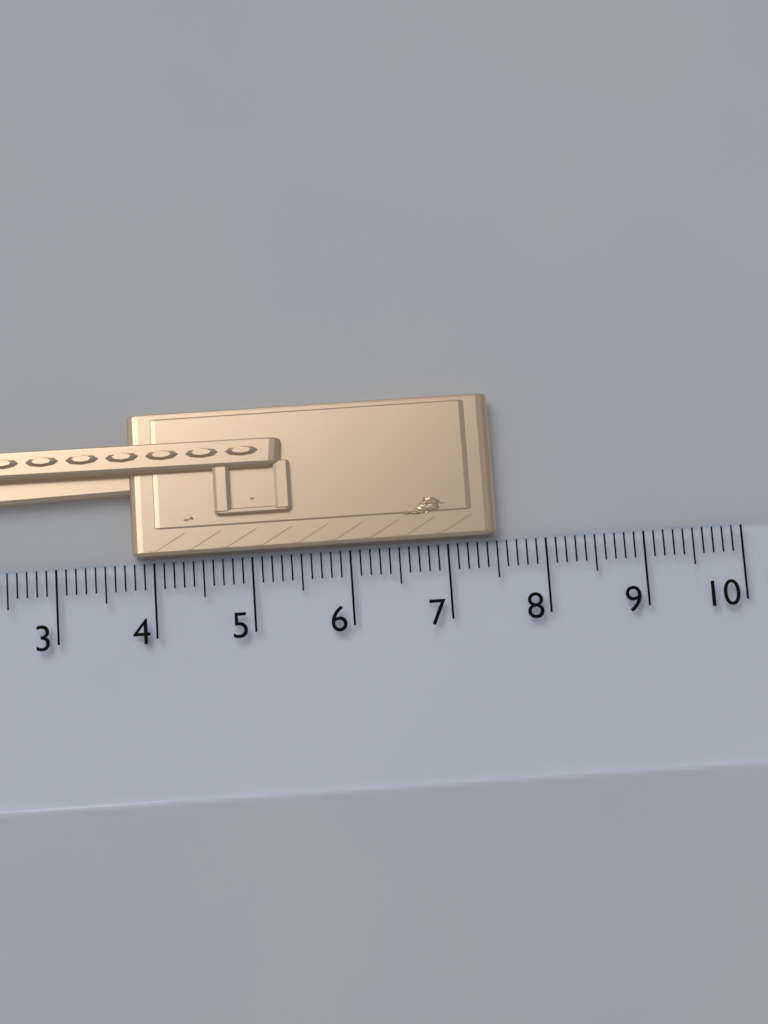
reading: 7.5 cm
